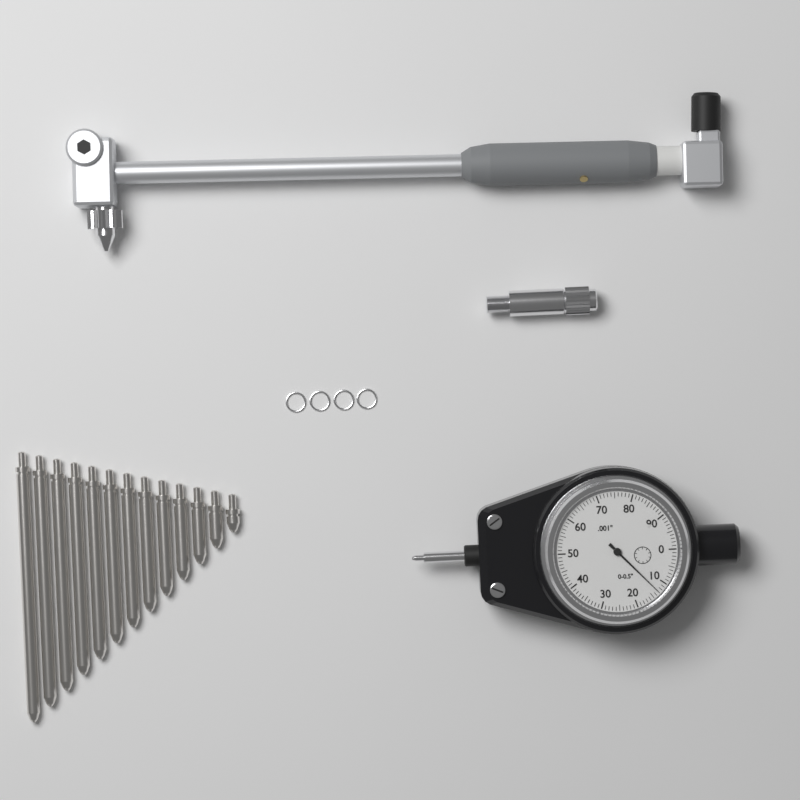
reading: 0.013 in
